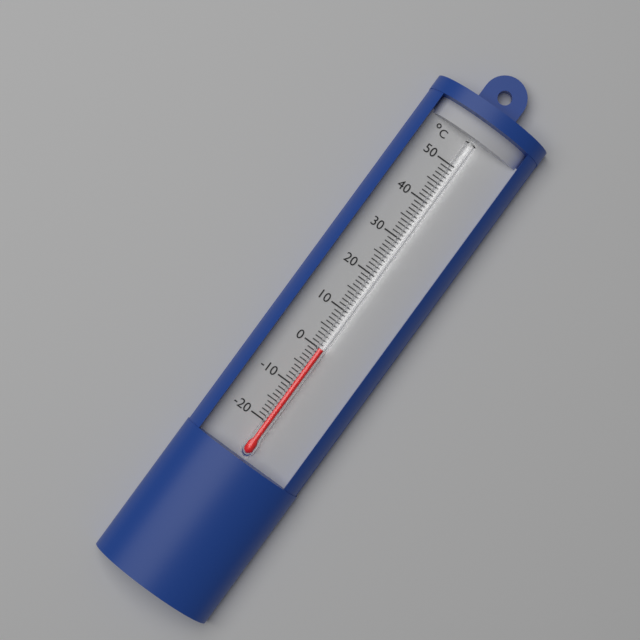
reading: 0 °C
